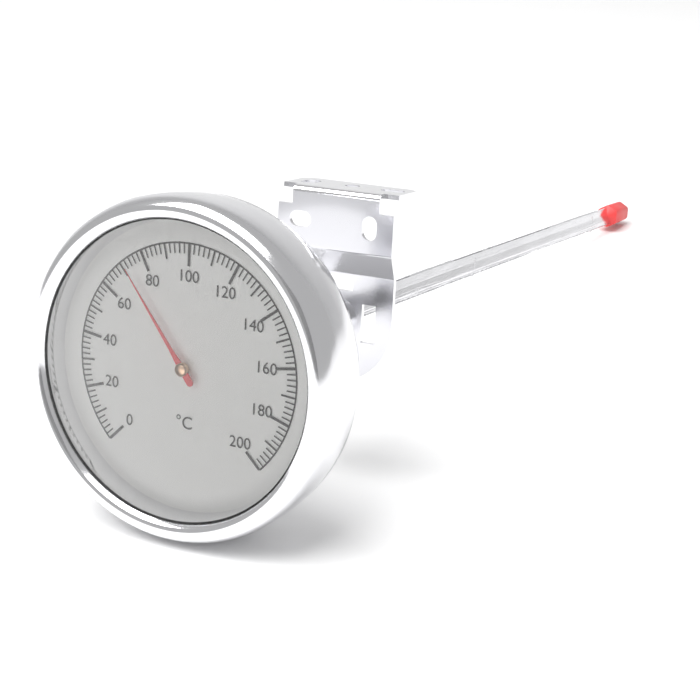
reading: 72 °C
